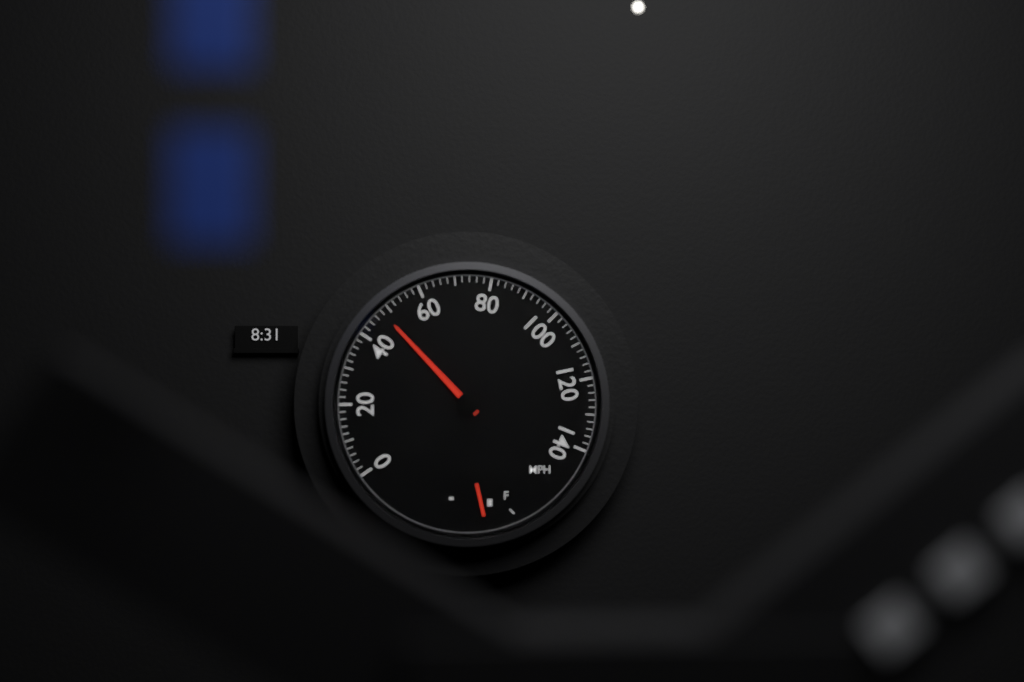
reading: 48 mph
